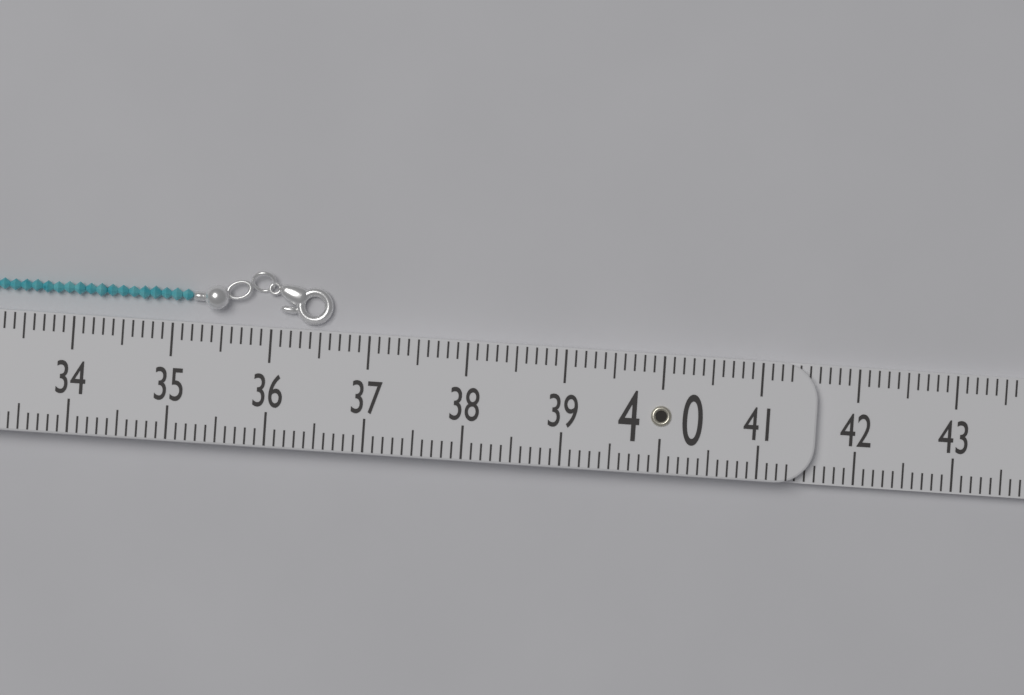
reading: 36.6 (no unit)
